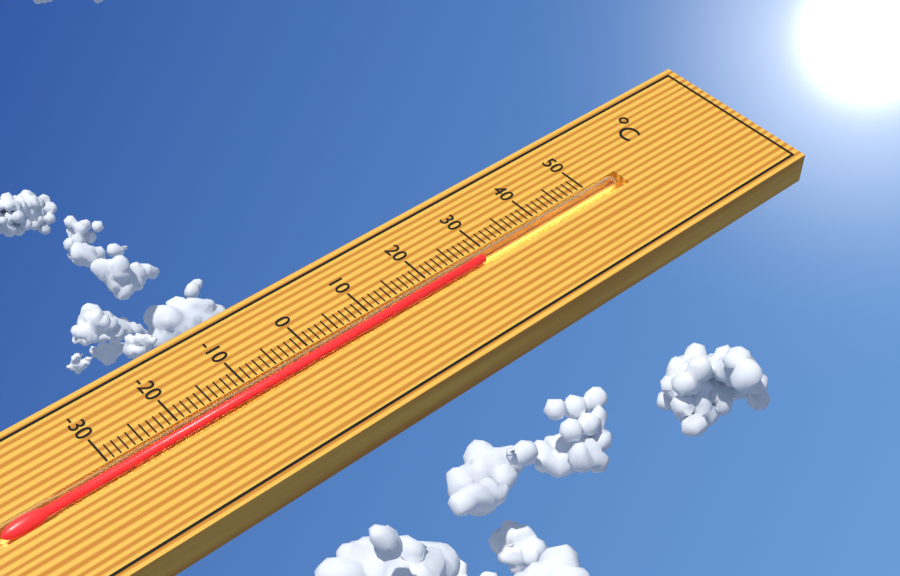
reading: 29 °C
